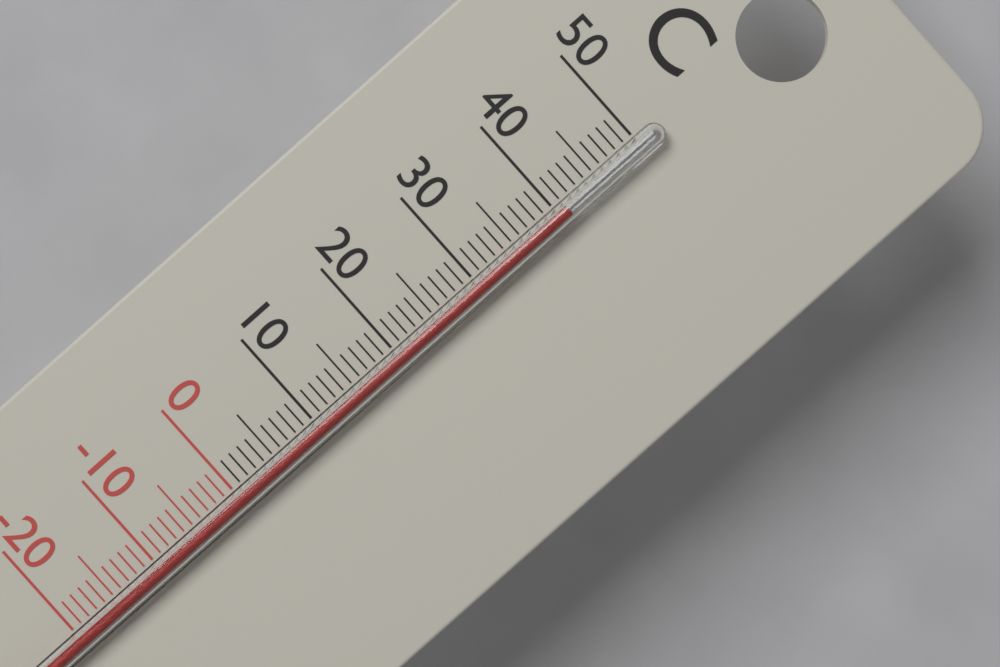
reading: 41 °C
